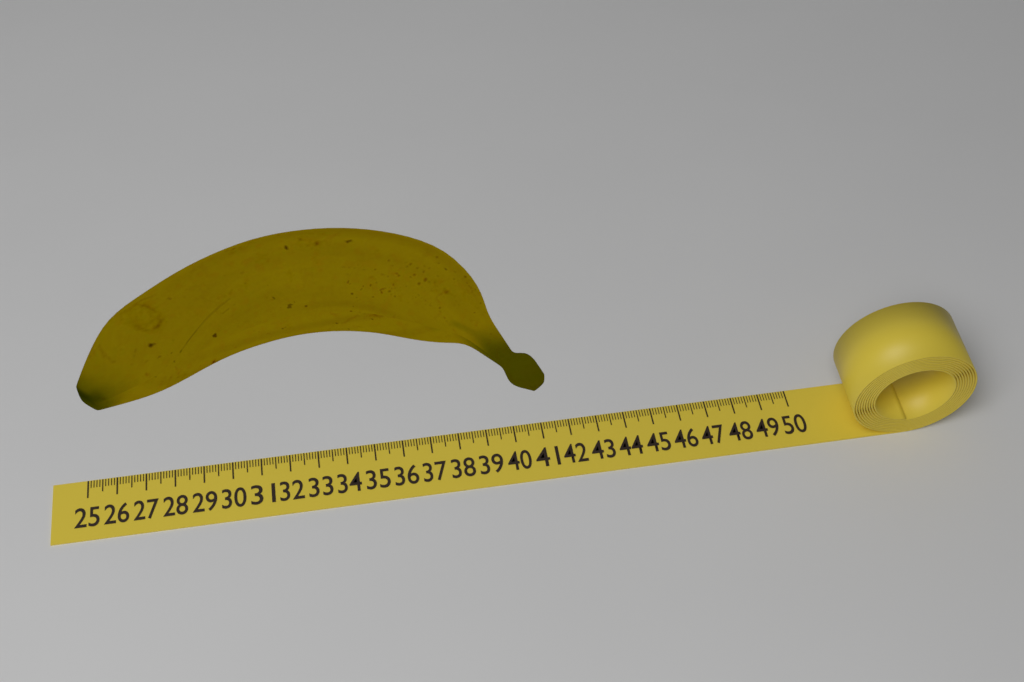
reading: 41.2 (no unit)
